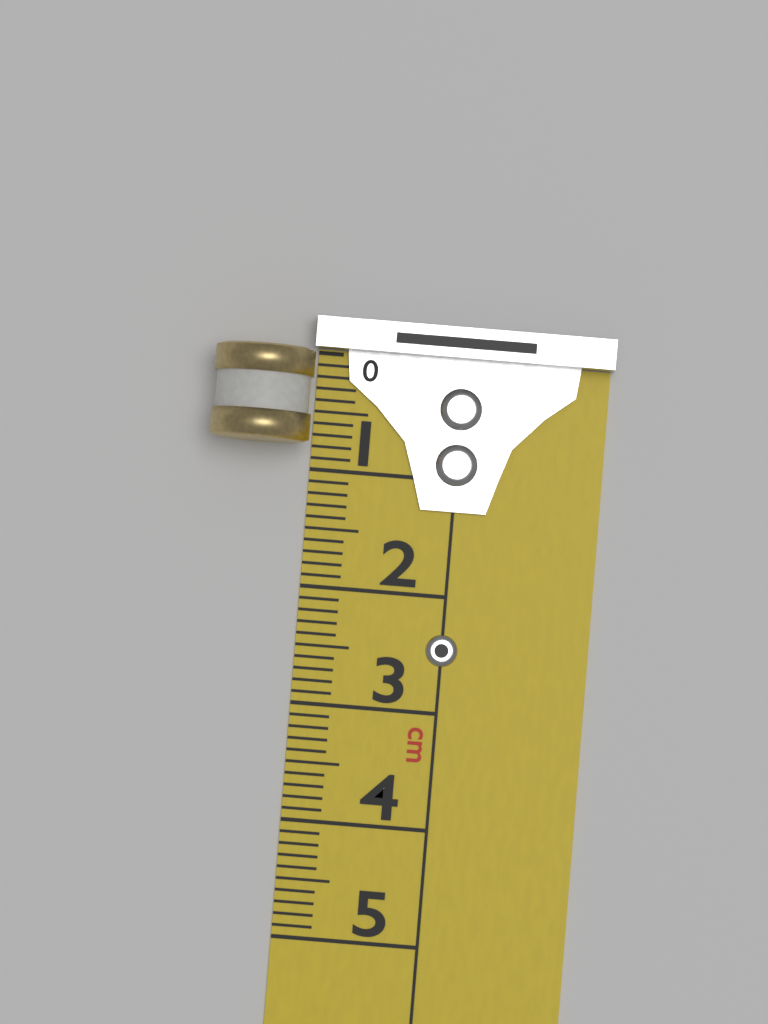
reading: 0.8 cm
